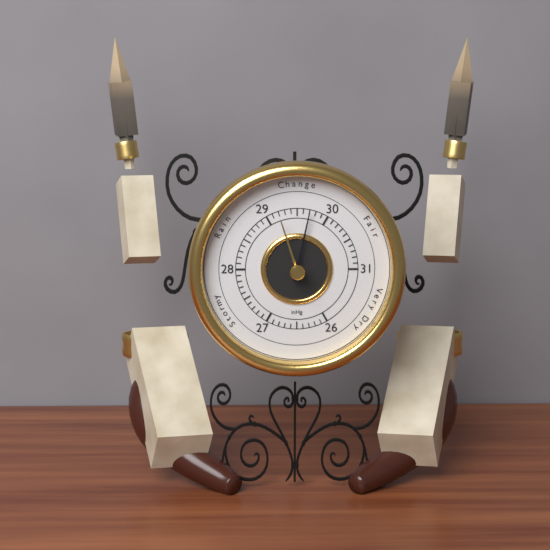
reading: 29.7 inHg
